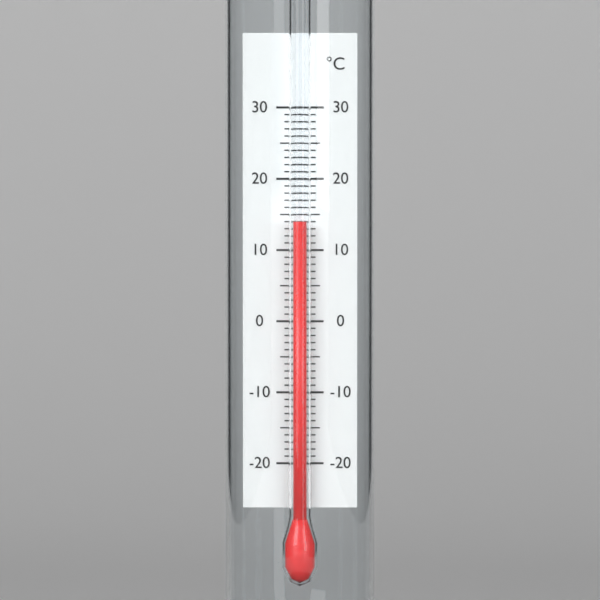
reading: 14 °C
